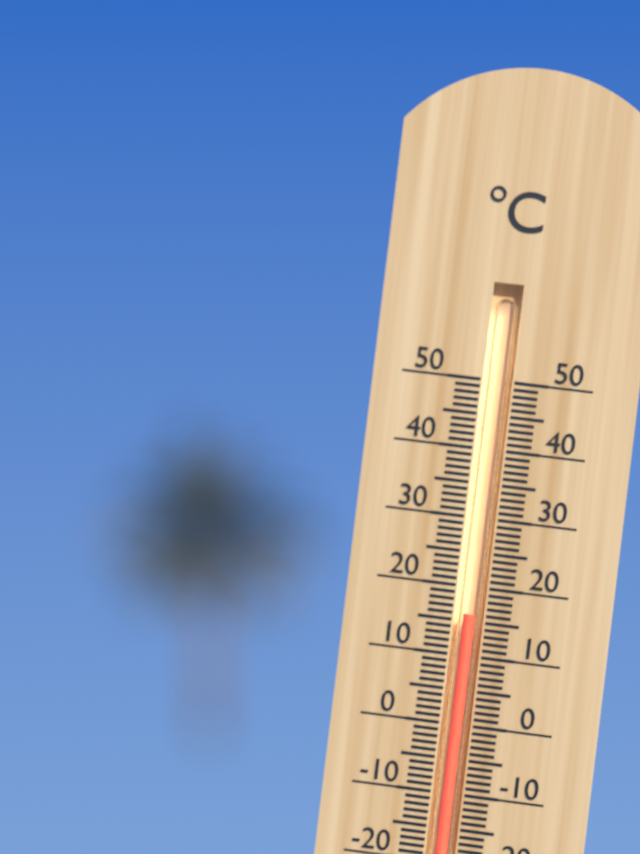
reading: 16 °C
